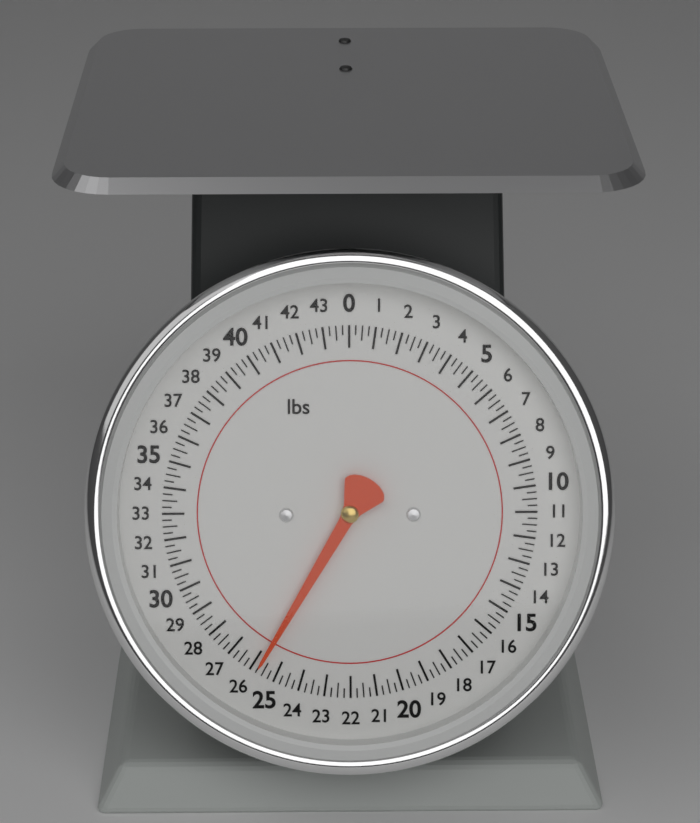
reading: 25.75 lbs
